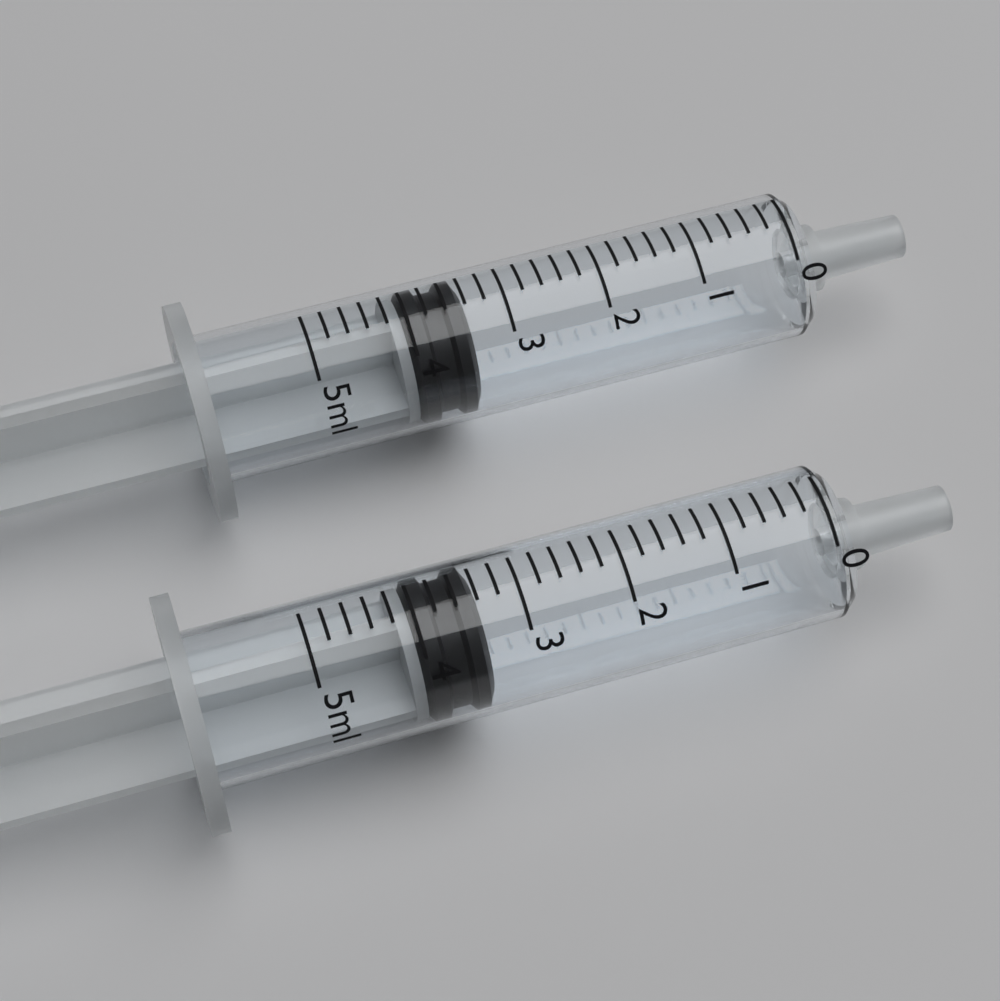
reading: 3.4 ml
